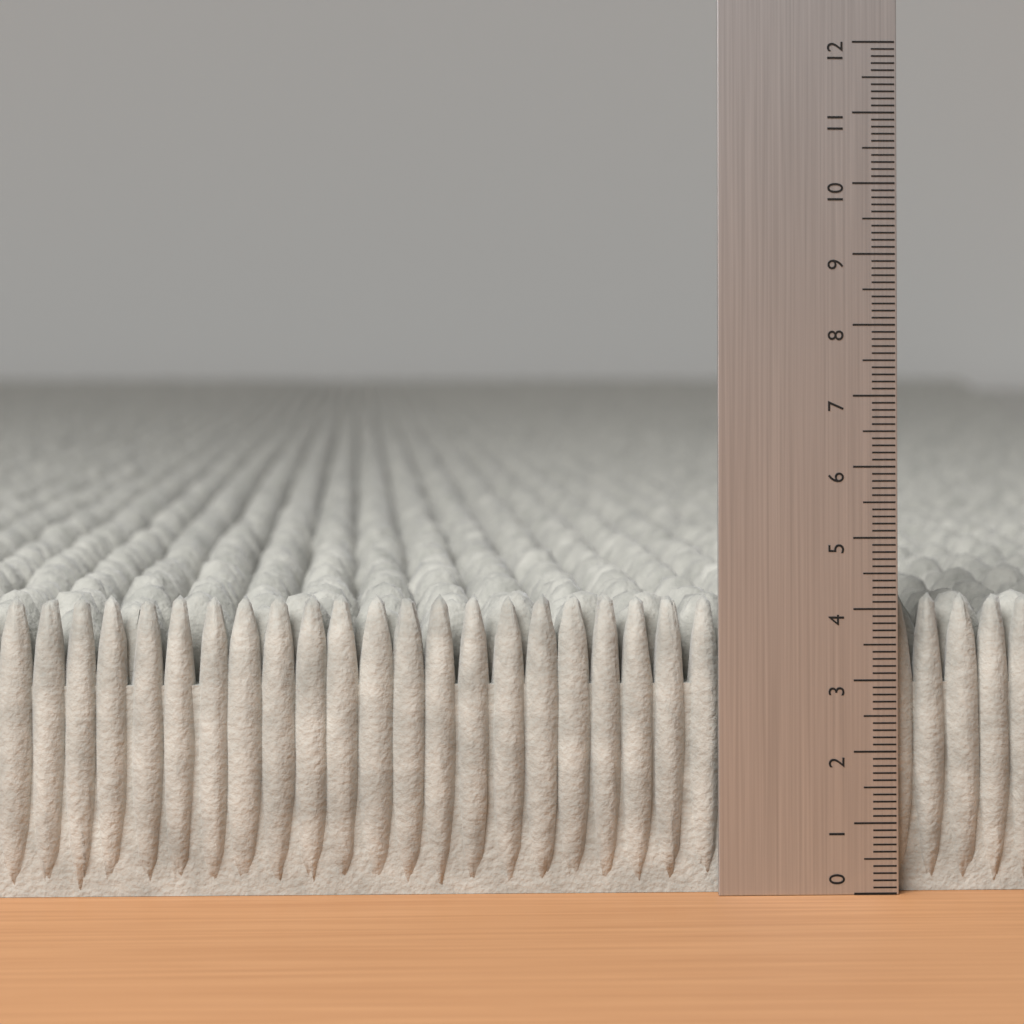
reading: 4.2 (no unit)
